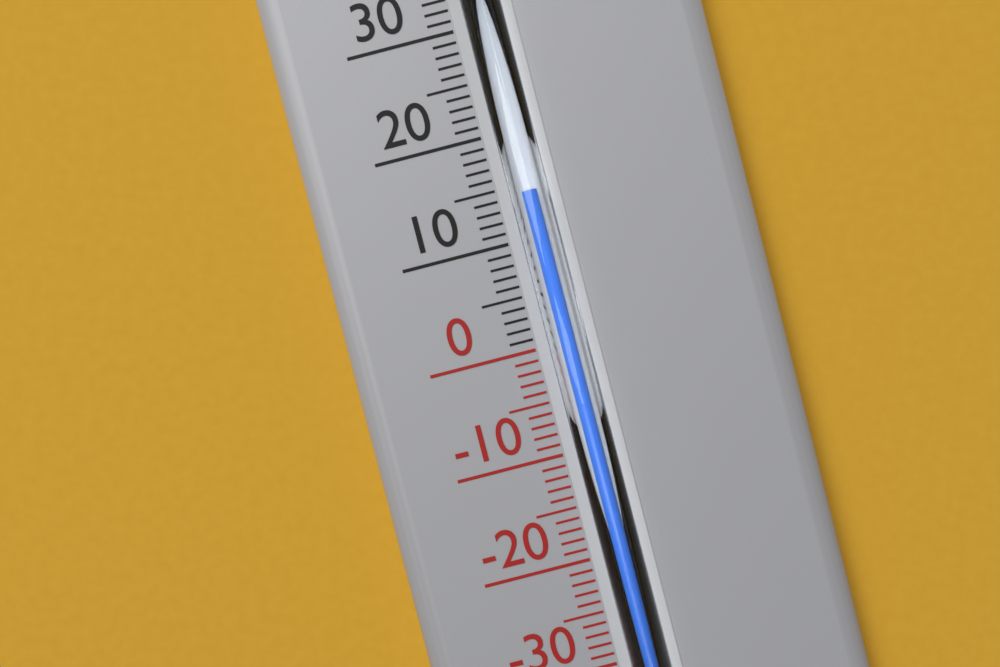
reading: 14 °C
